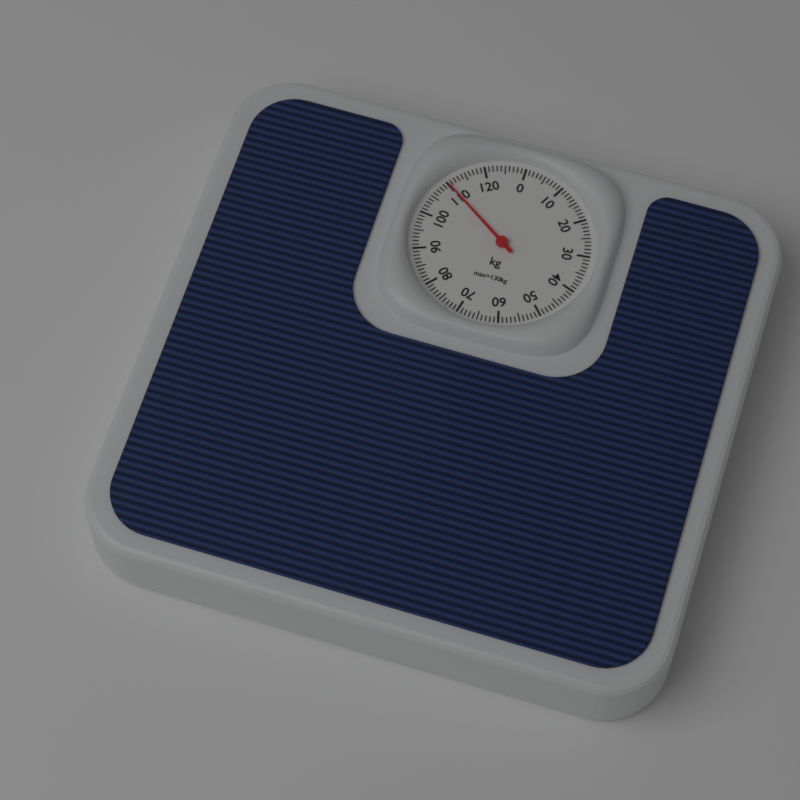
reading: 110 kg
